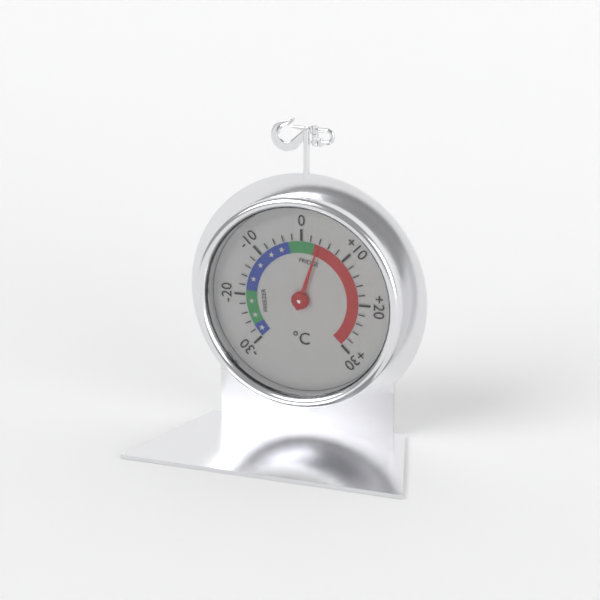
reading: 4 °C
